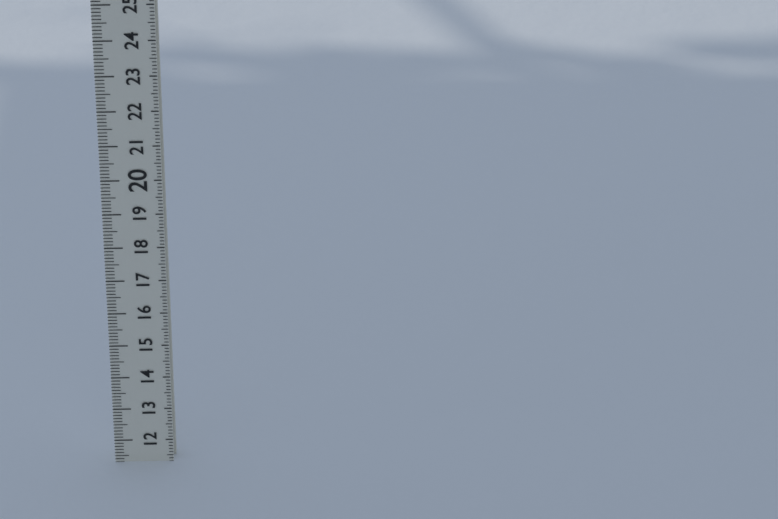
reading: 11.3 (no unit)
